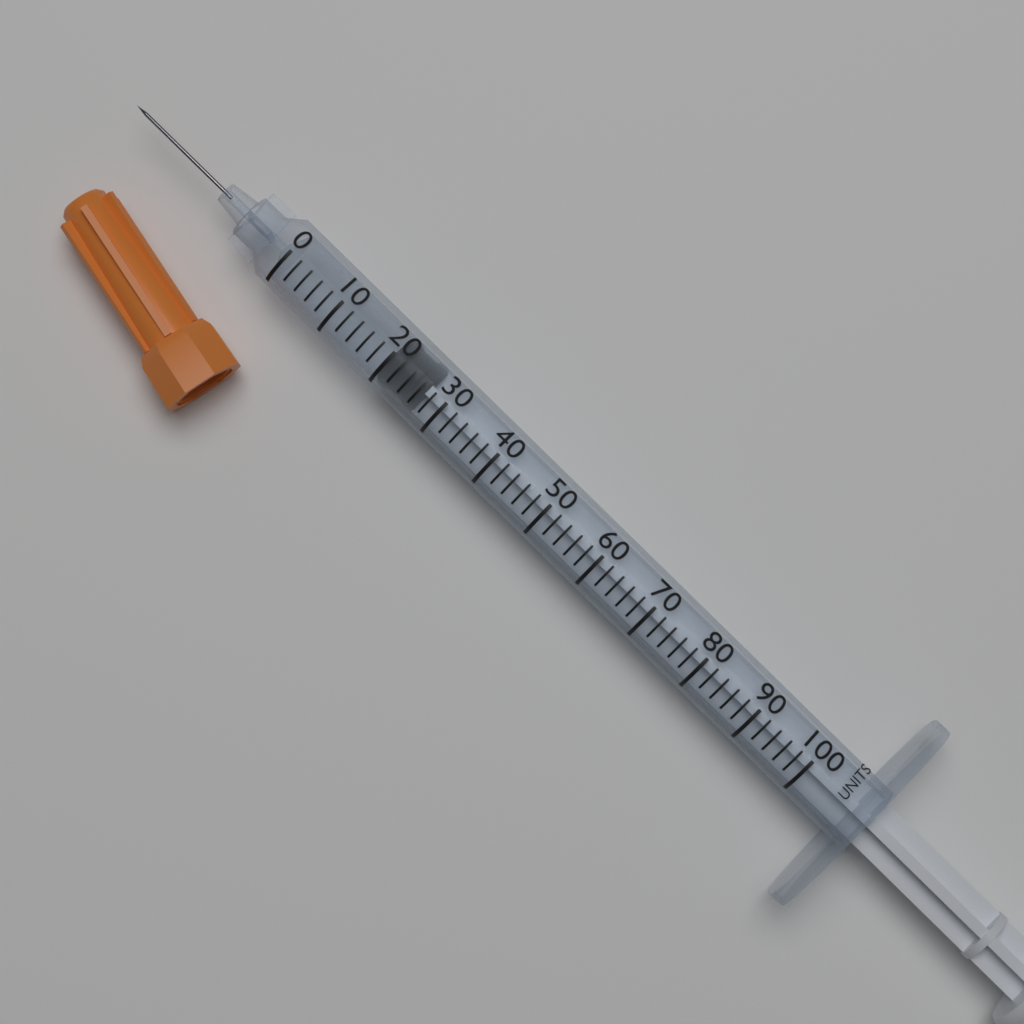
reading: 20 units
